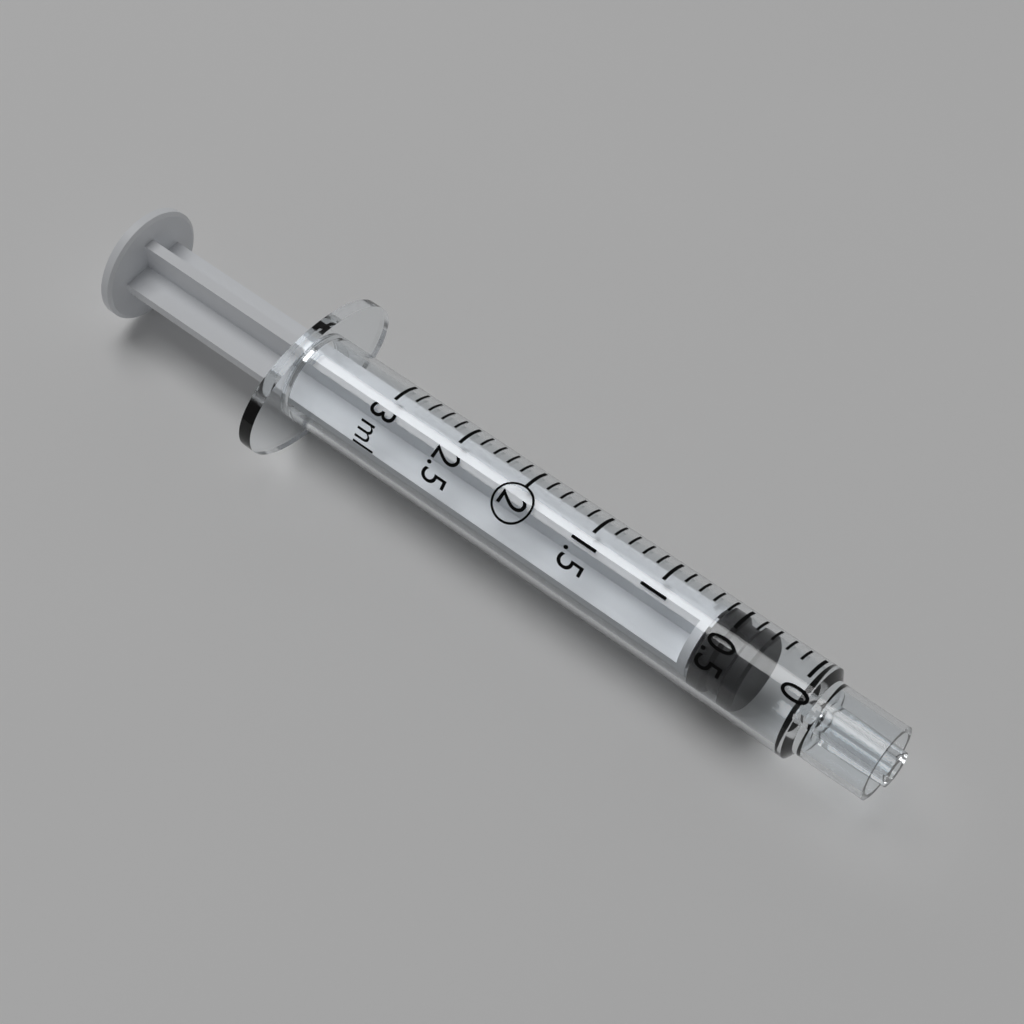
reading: 0.3 ml
